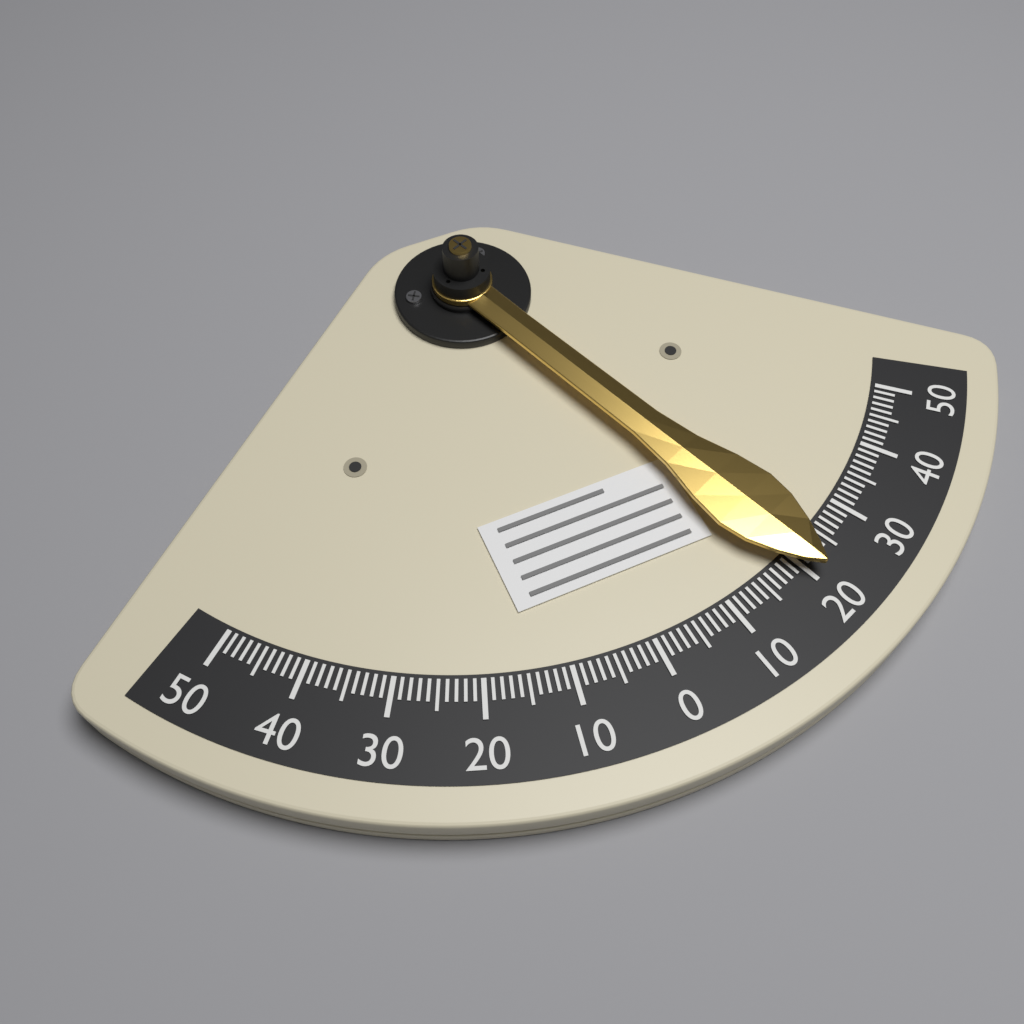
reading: -21 (no unit)
